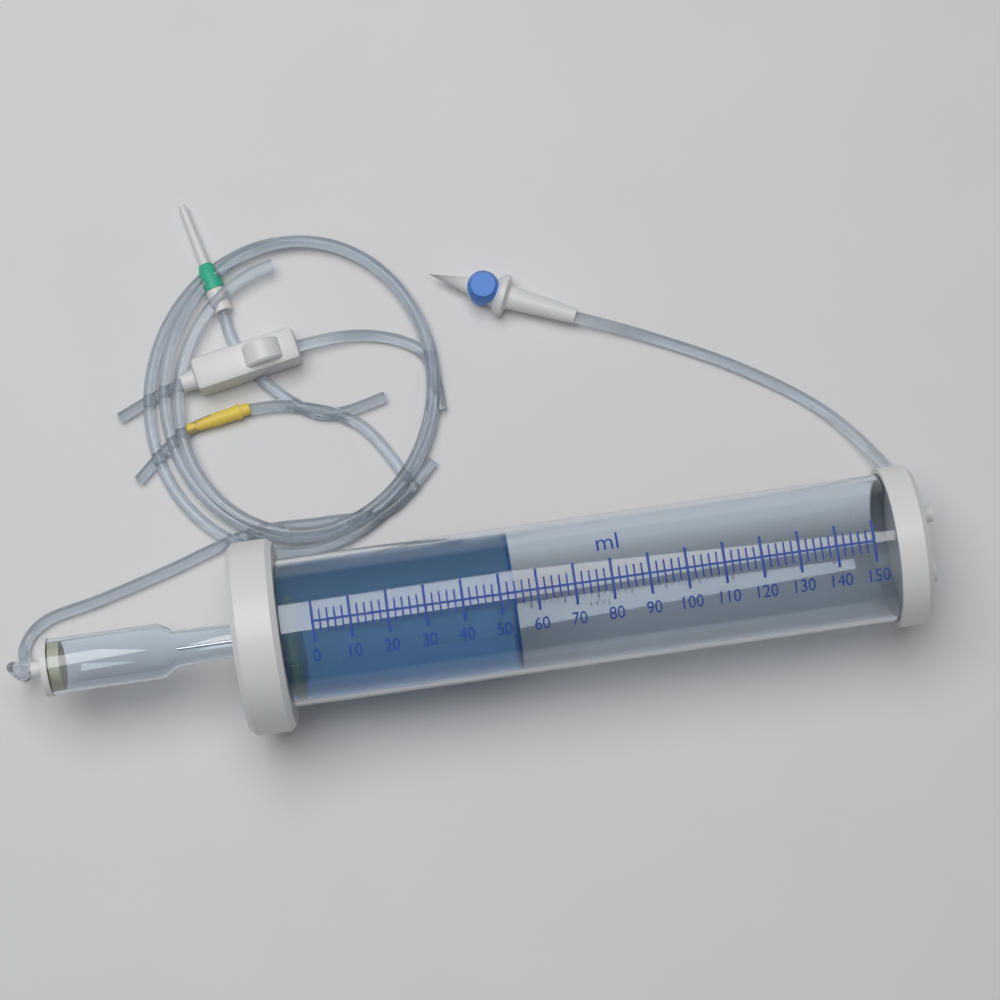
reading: 54 ml
